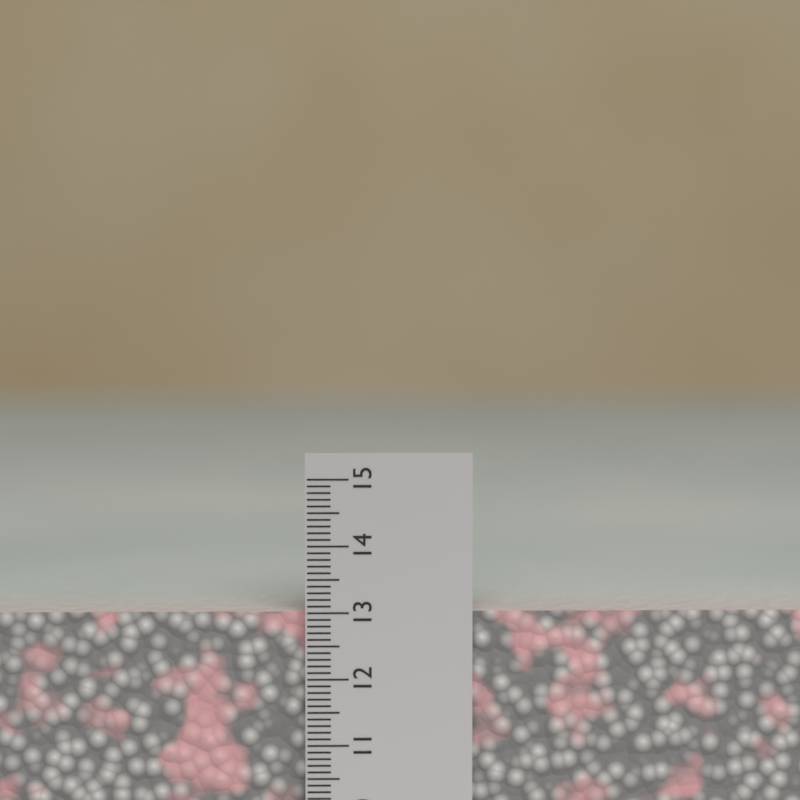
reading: 13.0 cm
